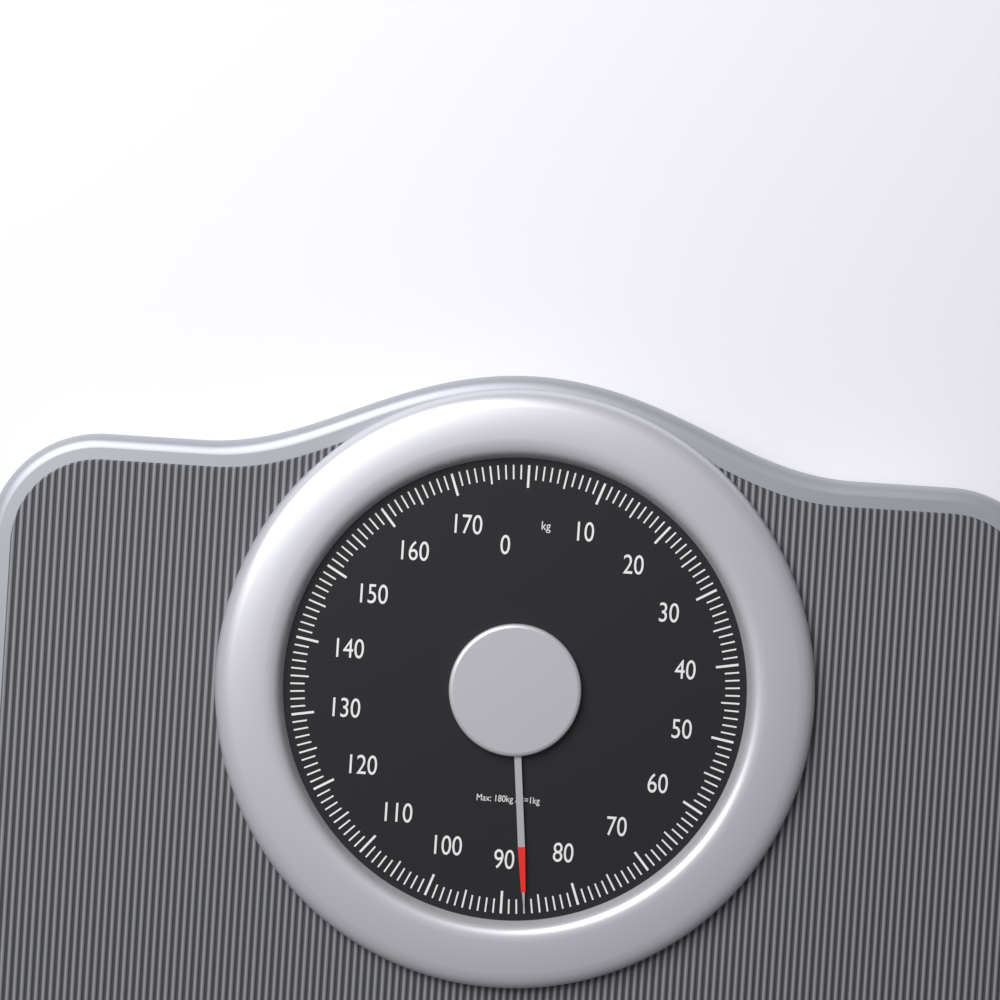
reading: 87 kg
